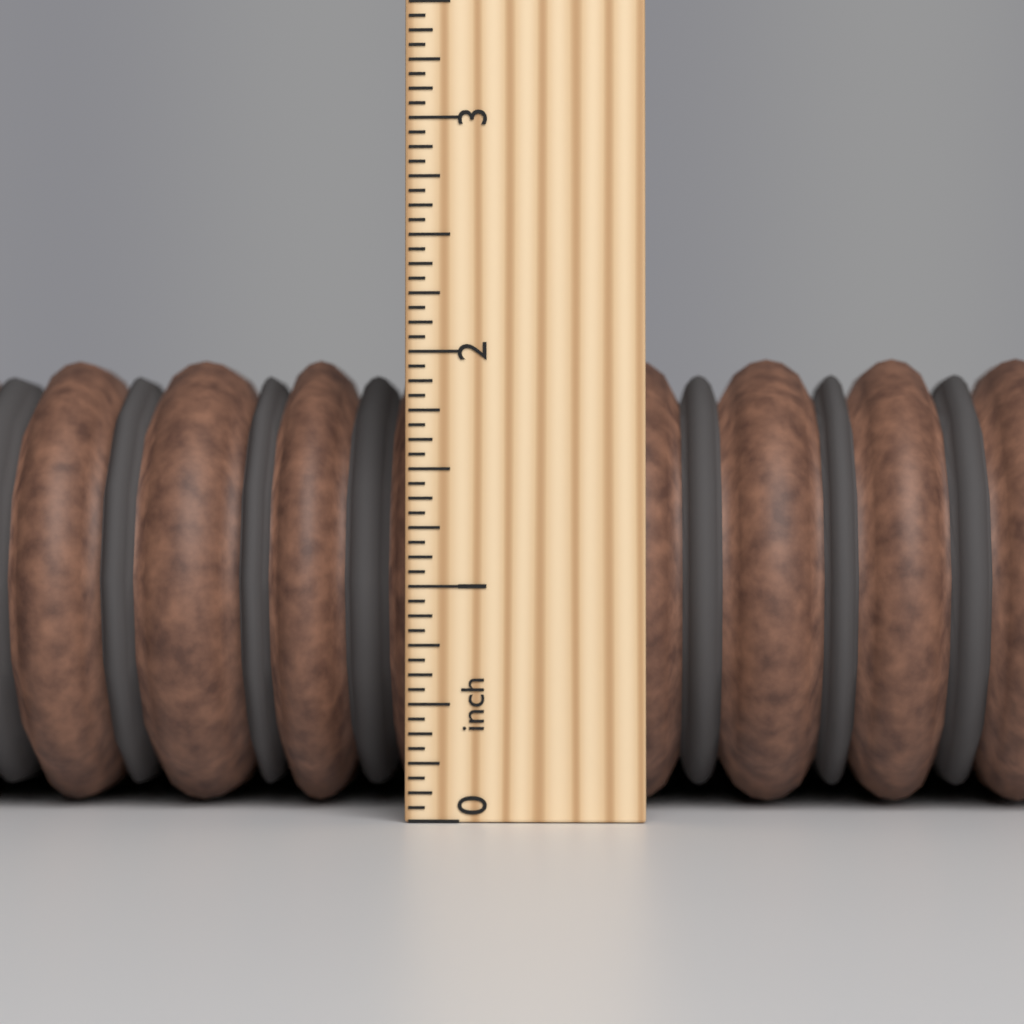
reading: 2.0625 inch
